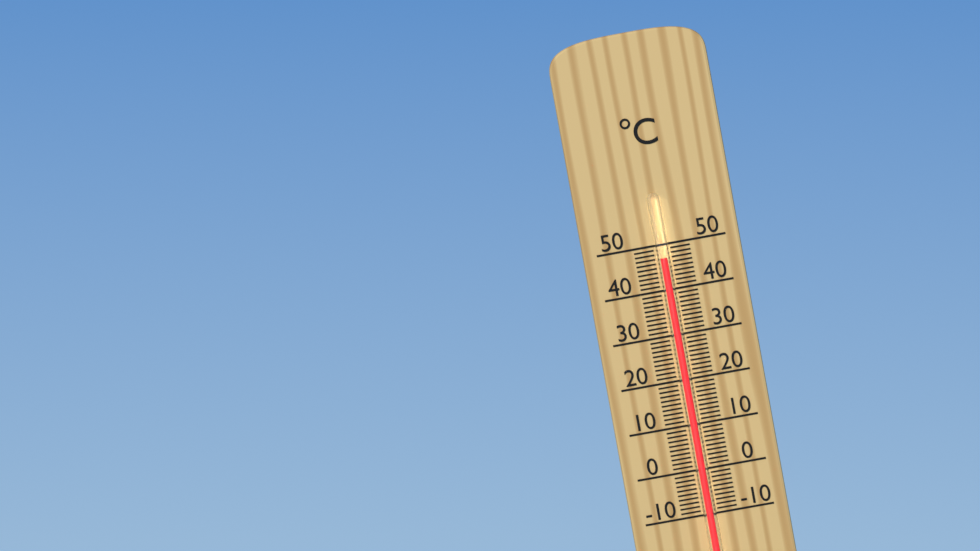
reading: 47 °C
